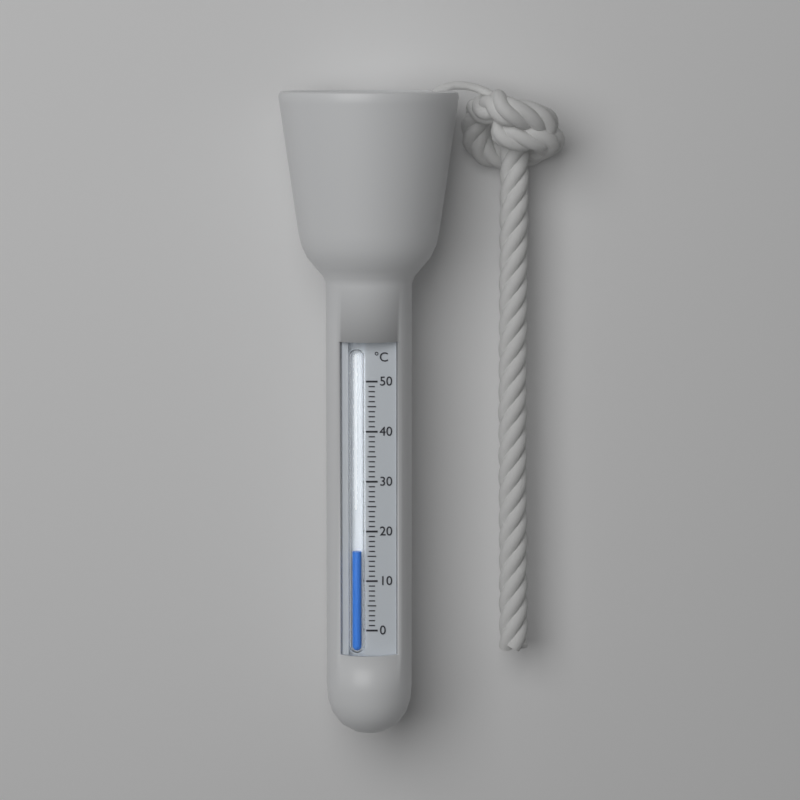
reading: 16 °C
